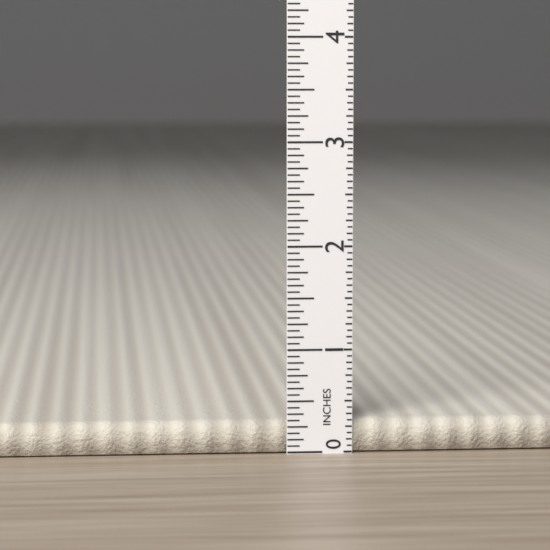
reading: 0.3125 in
